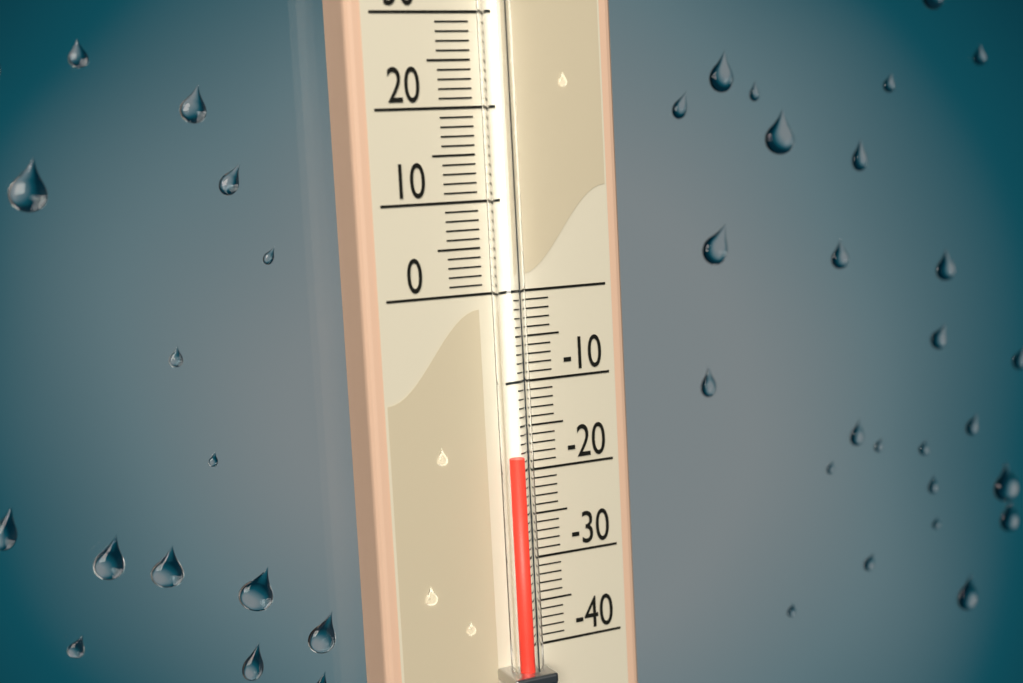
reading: -18 (no unit)
